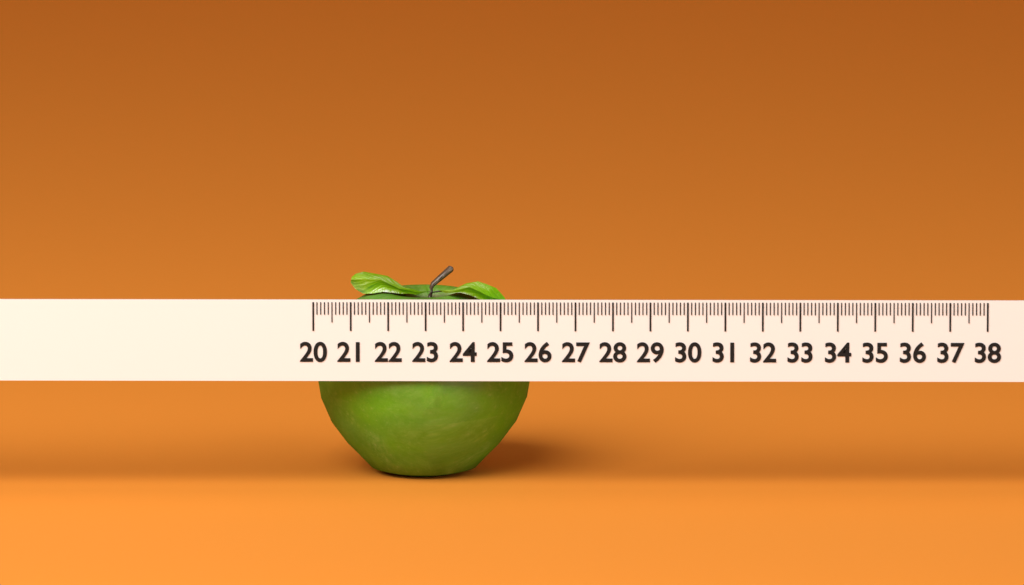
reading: 25.8 (no unit)
